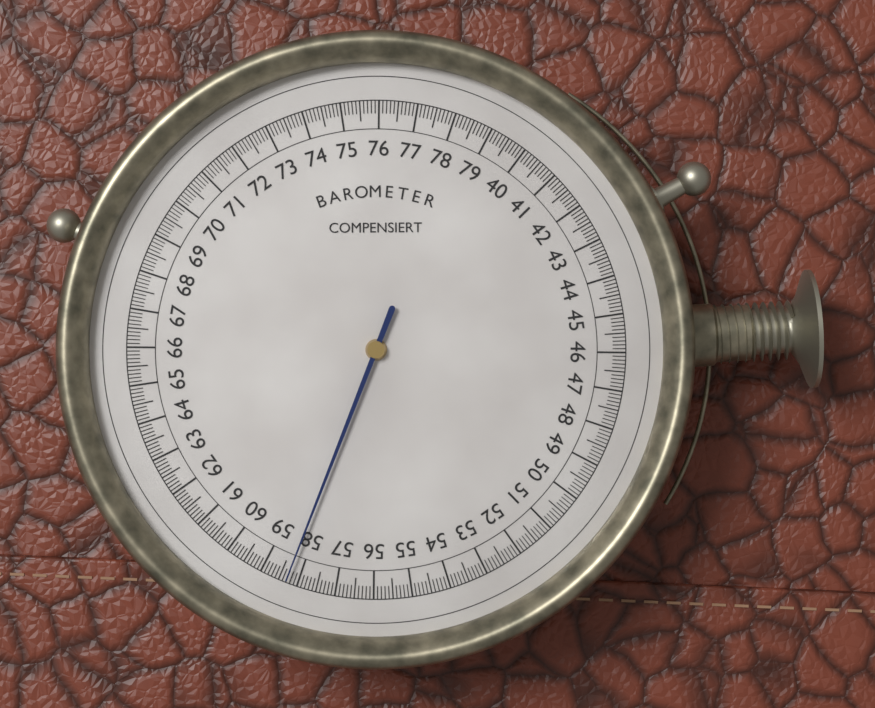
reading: 58.3 (no unit)
